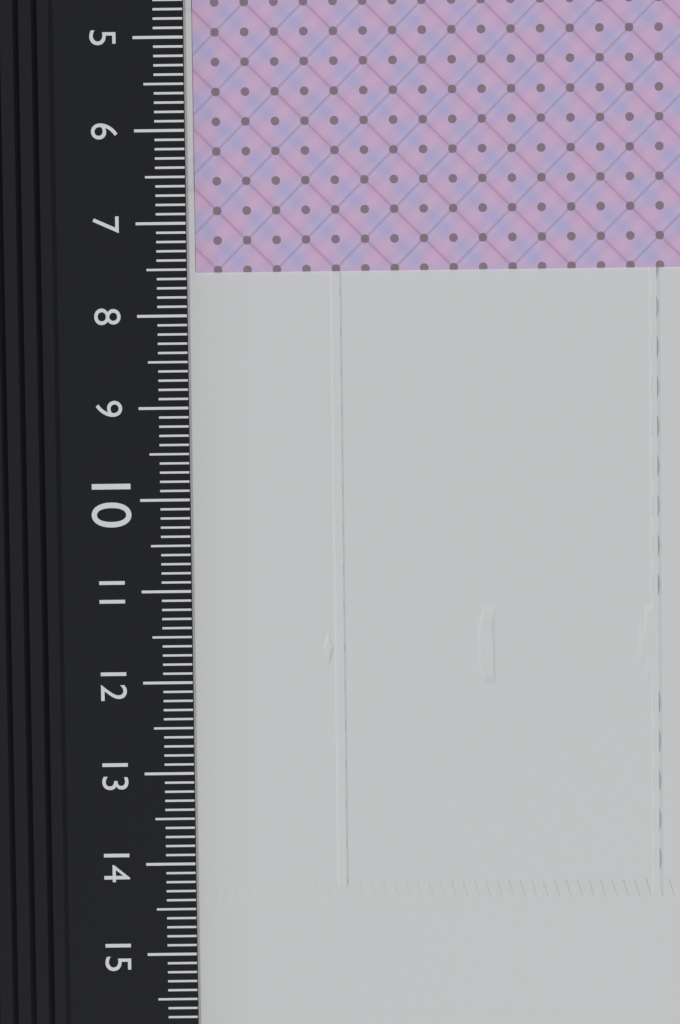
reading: 7.5 cm
